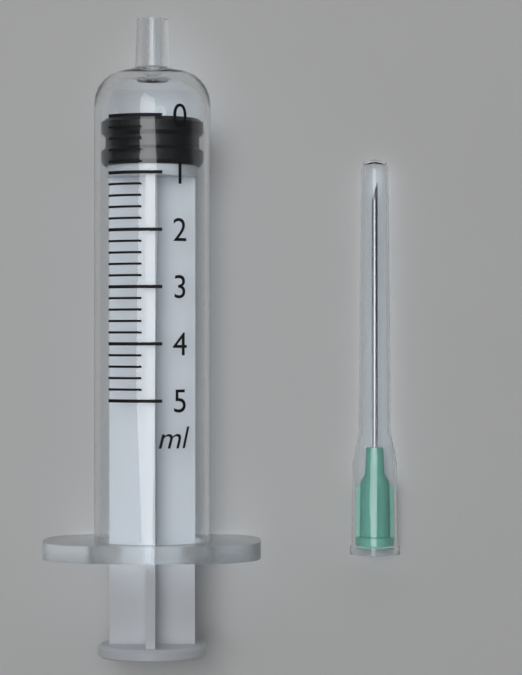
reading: 0.0 ml
